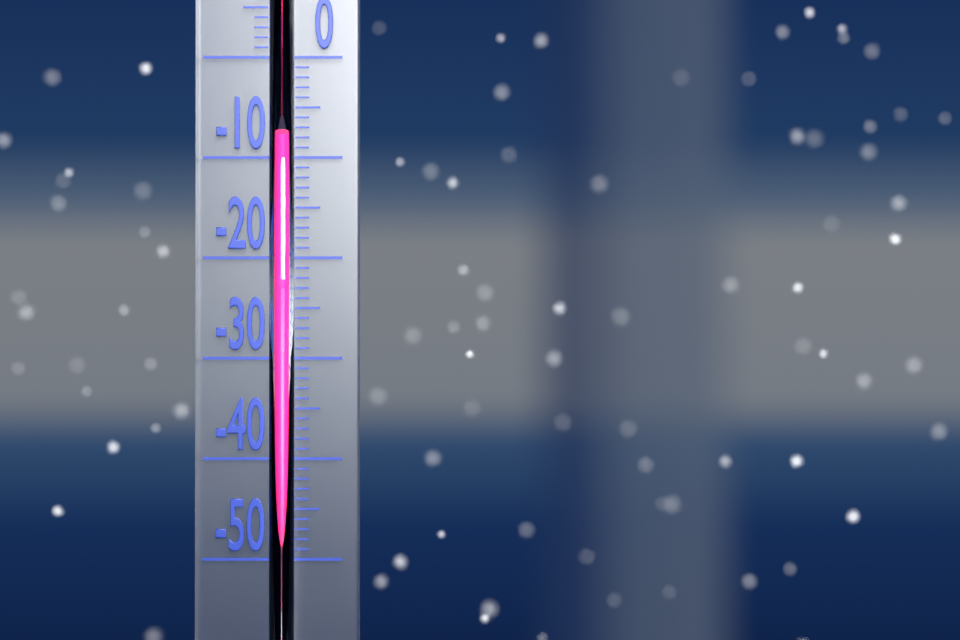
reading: -8 °C
